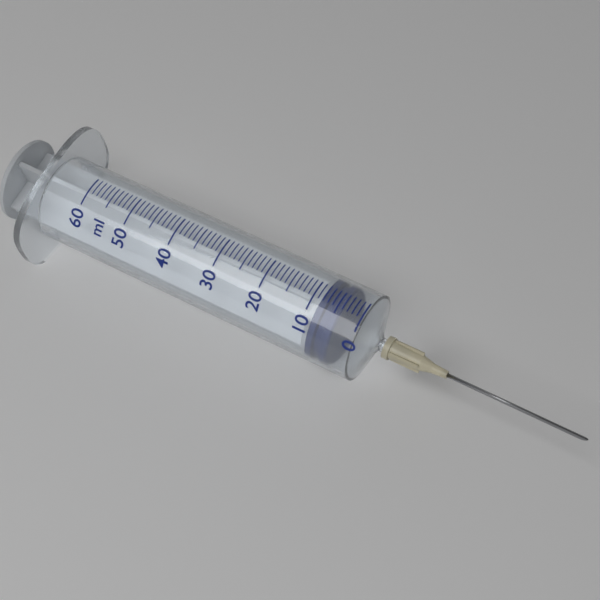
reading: 4 ml
